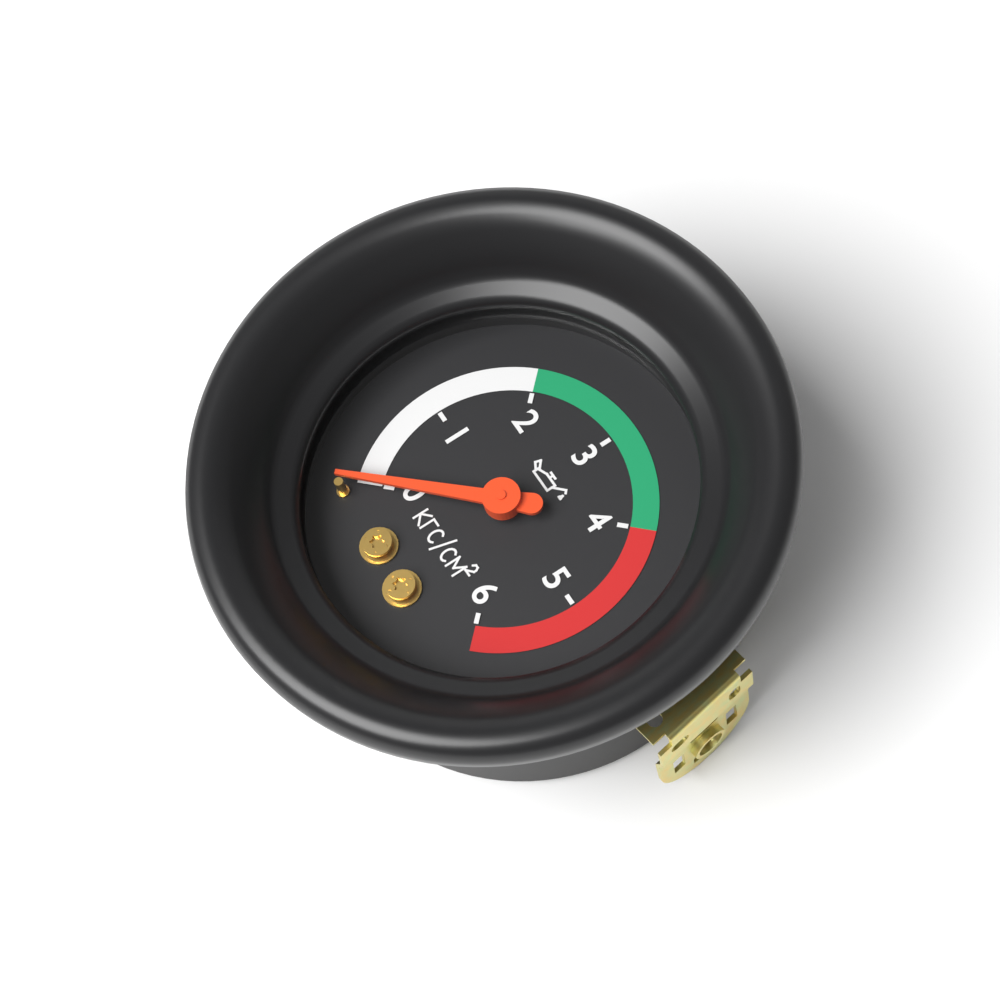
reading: 0 кгс/см²
